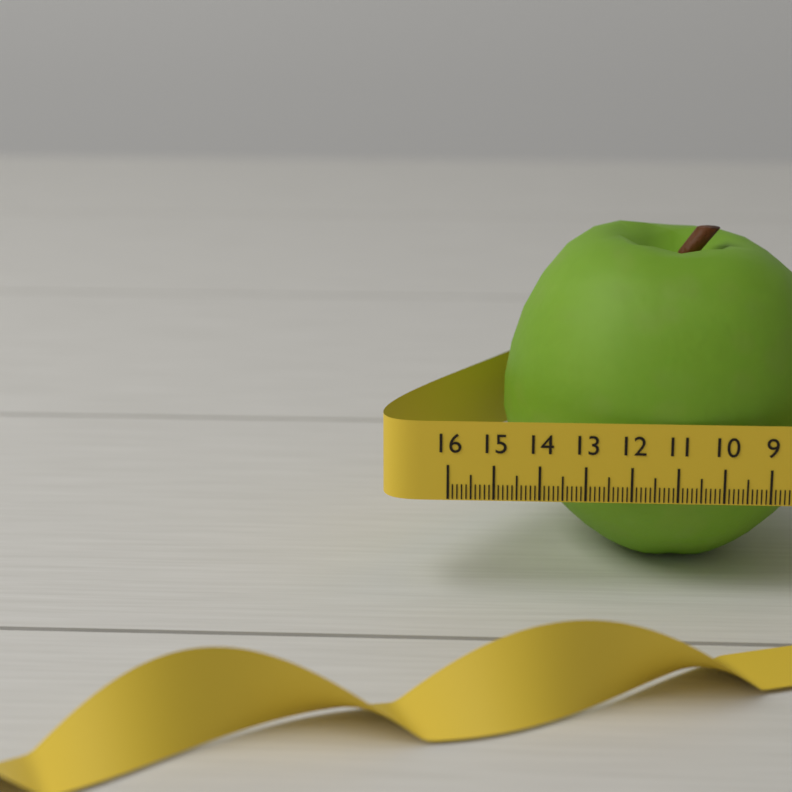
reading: 14.8 (no unit)
